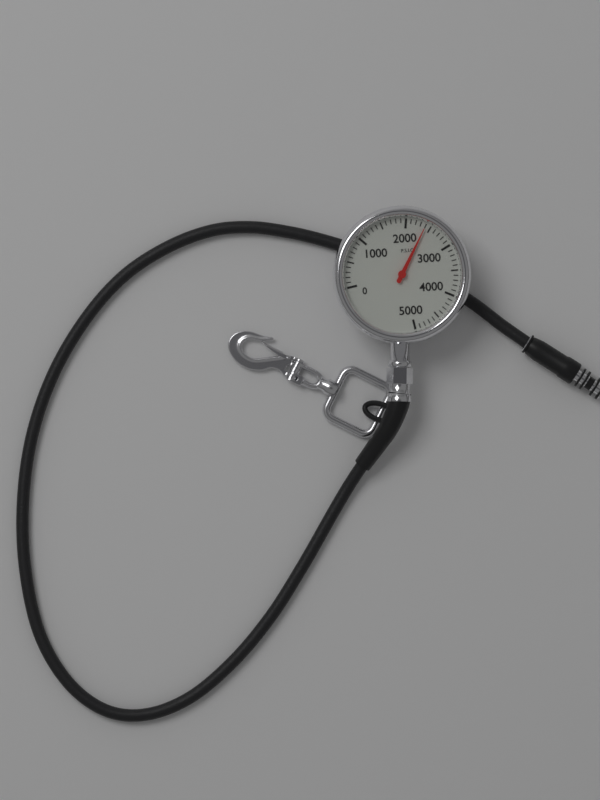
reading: 2400 psi
